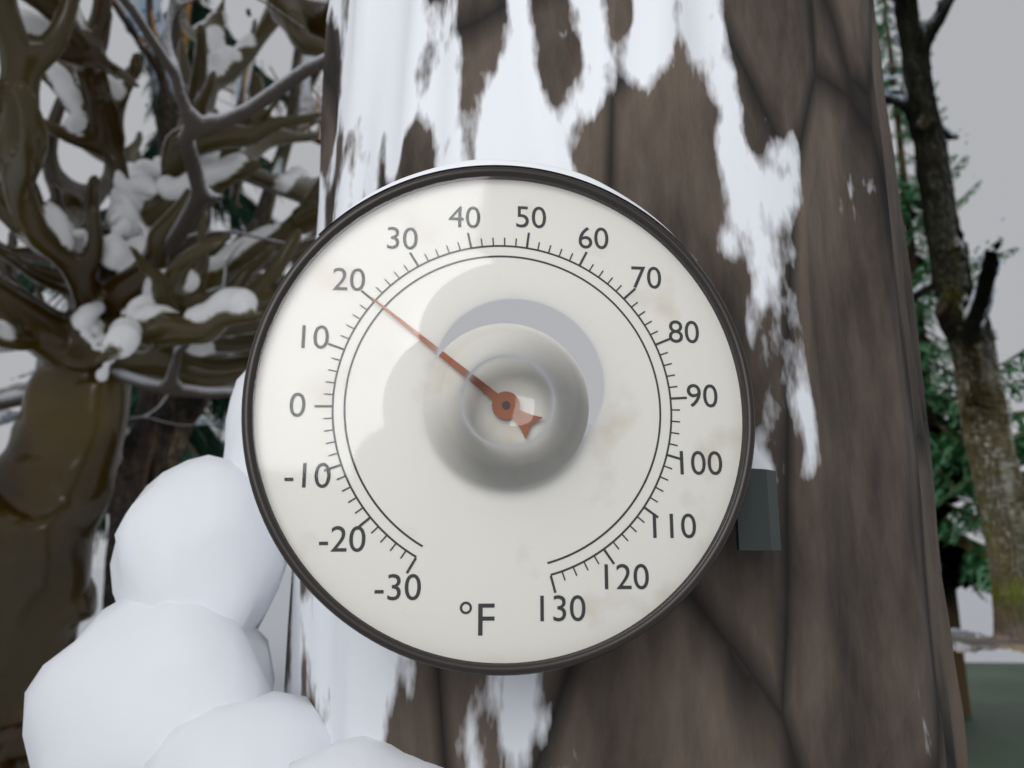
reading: 20 °F
